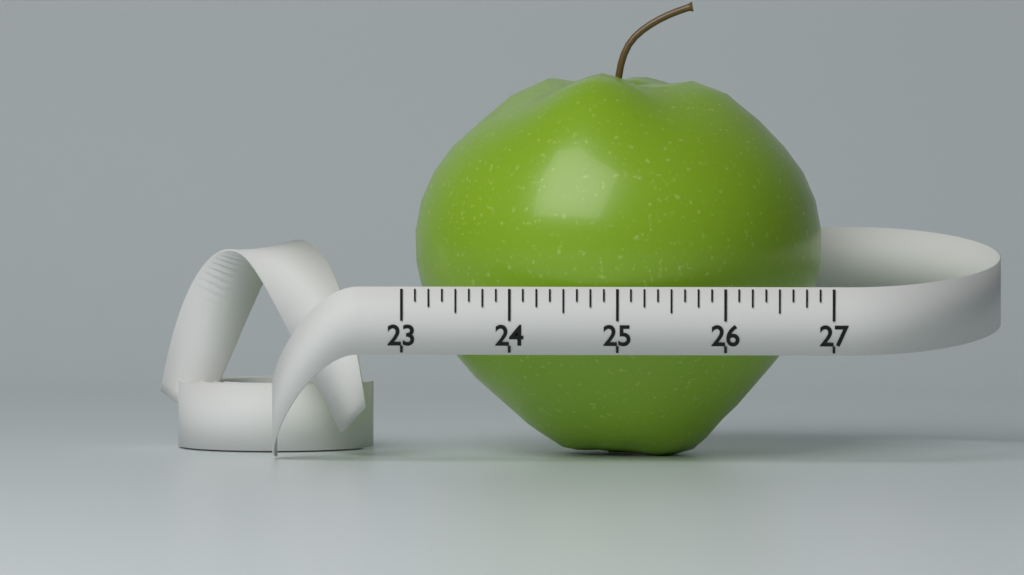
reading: 26.875 (no unit)
